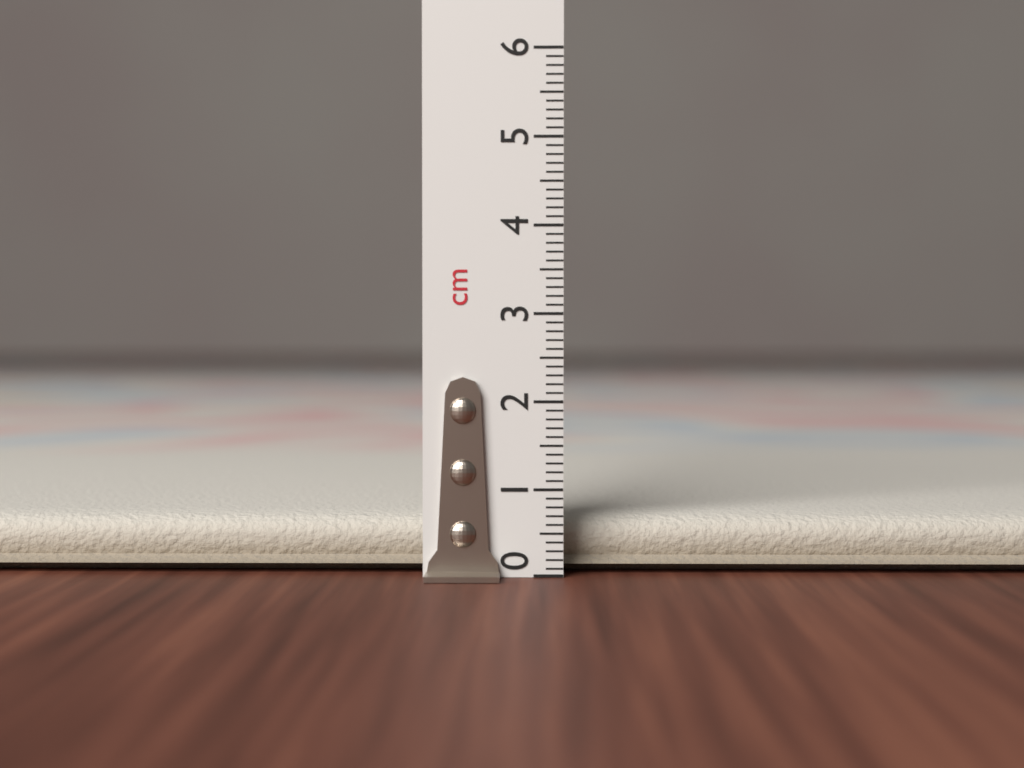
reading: 0.7 cm
